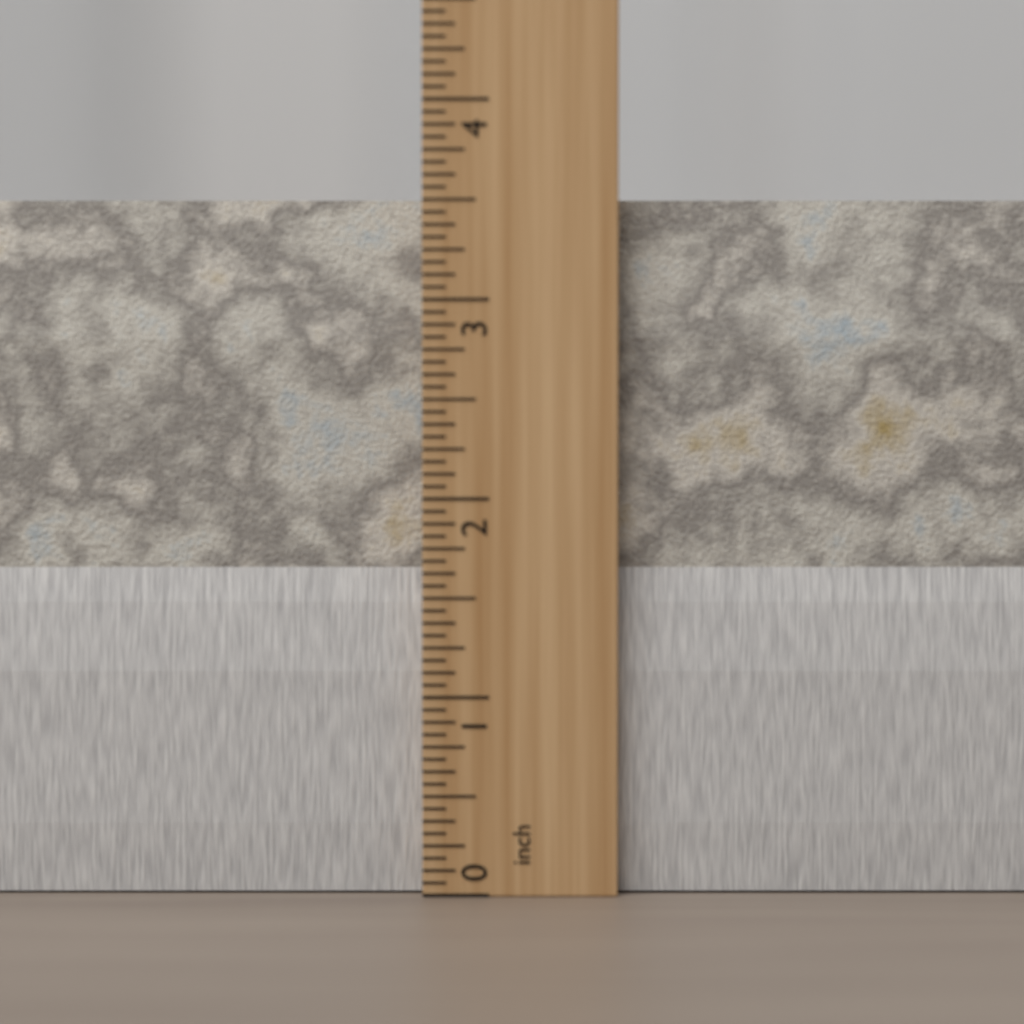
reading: 3.5000 inch
